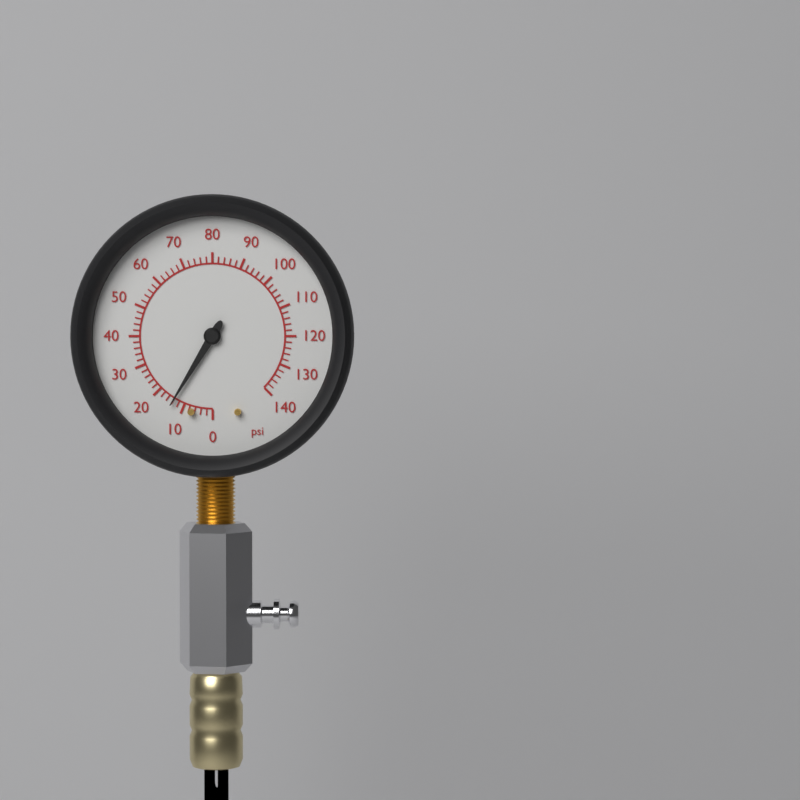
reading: 14 psi
